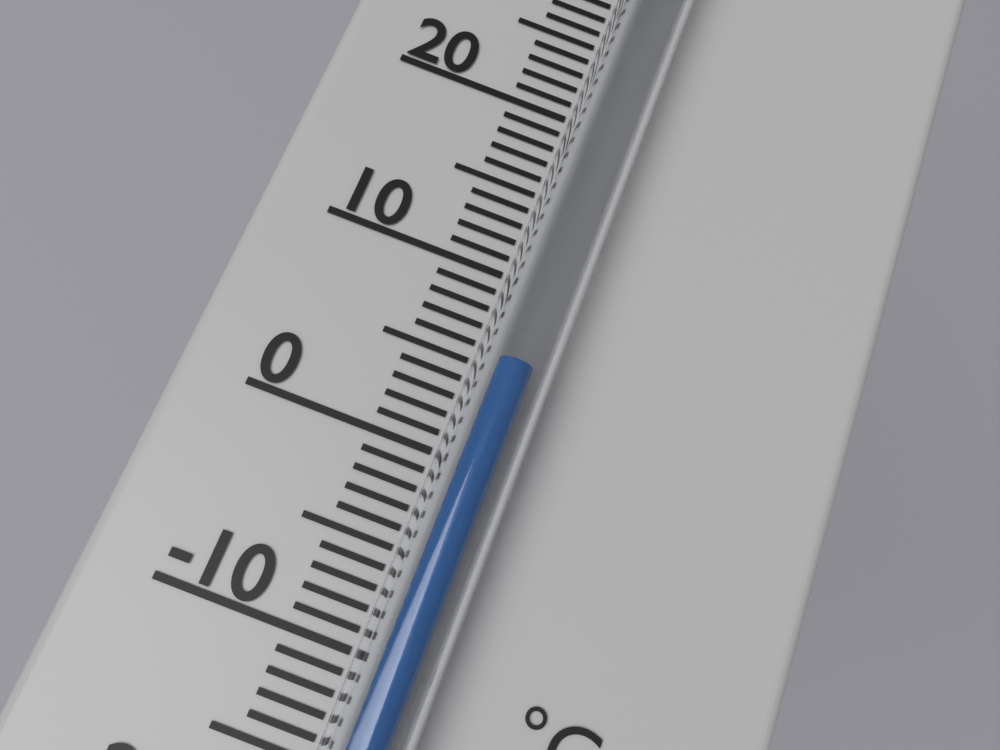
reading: 5 °C
